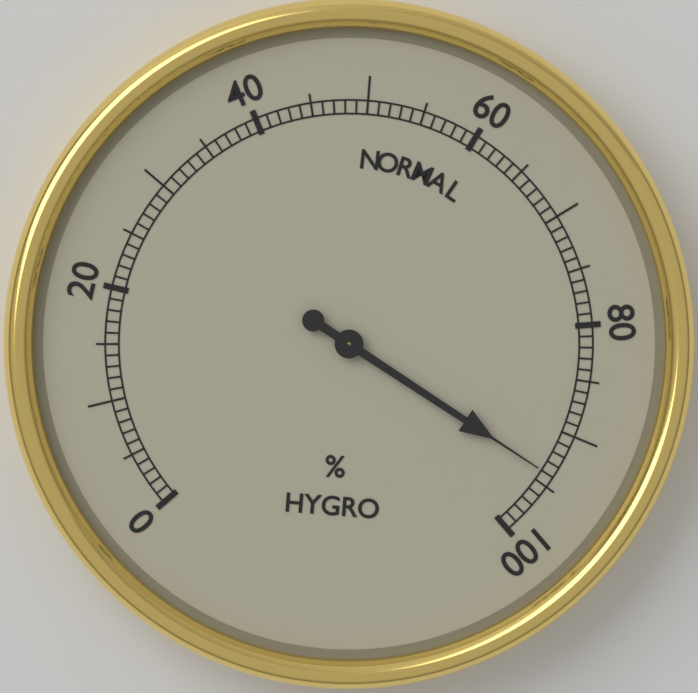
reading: 94 %
